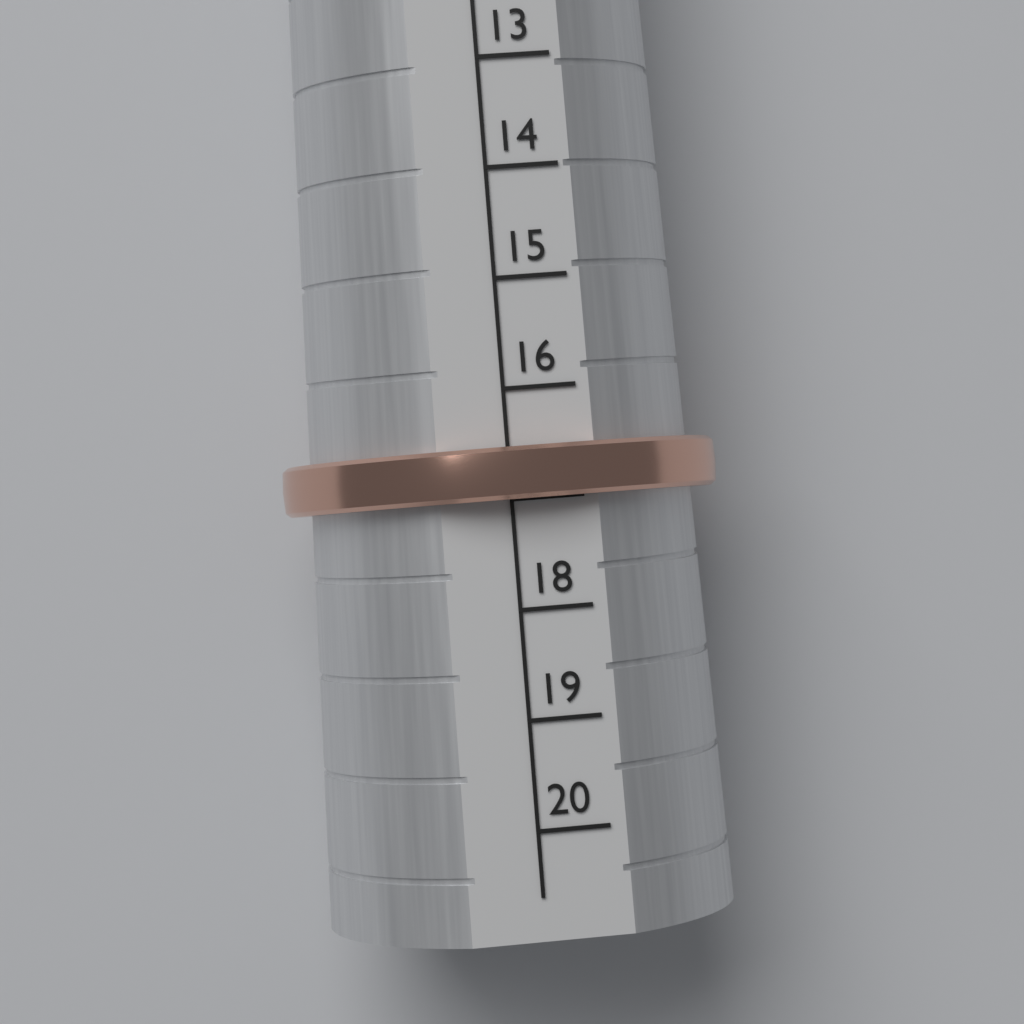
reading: 17 (no unit)
